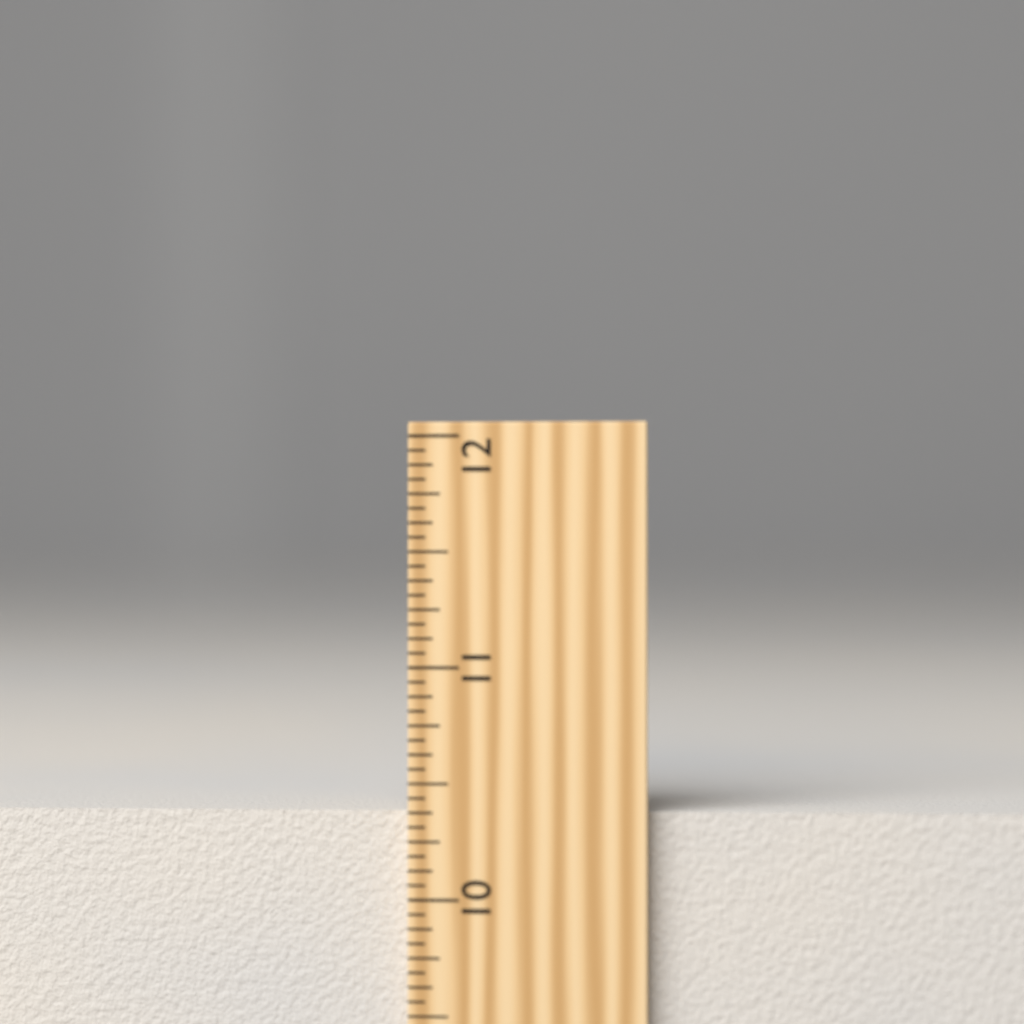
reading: 10.3750 inch
